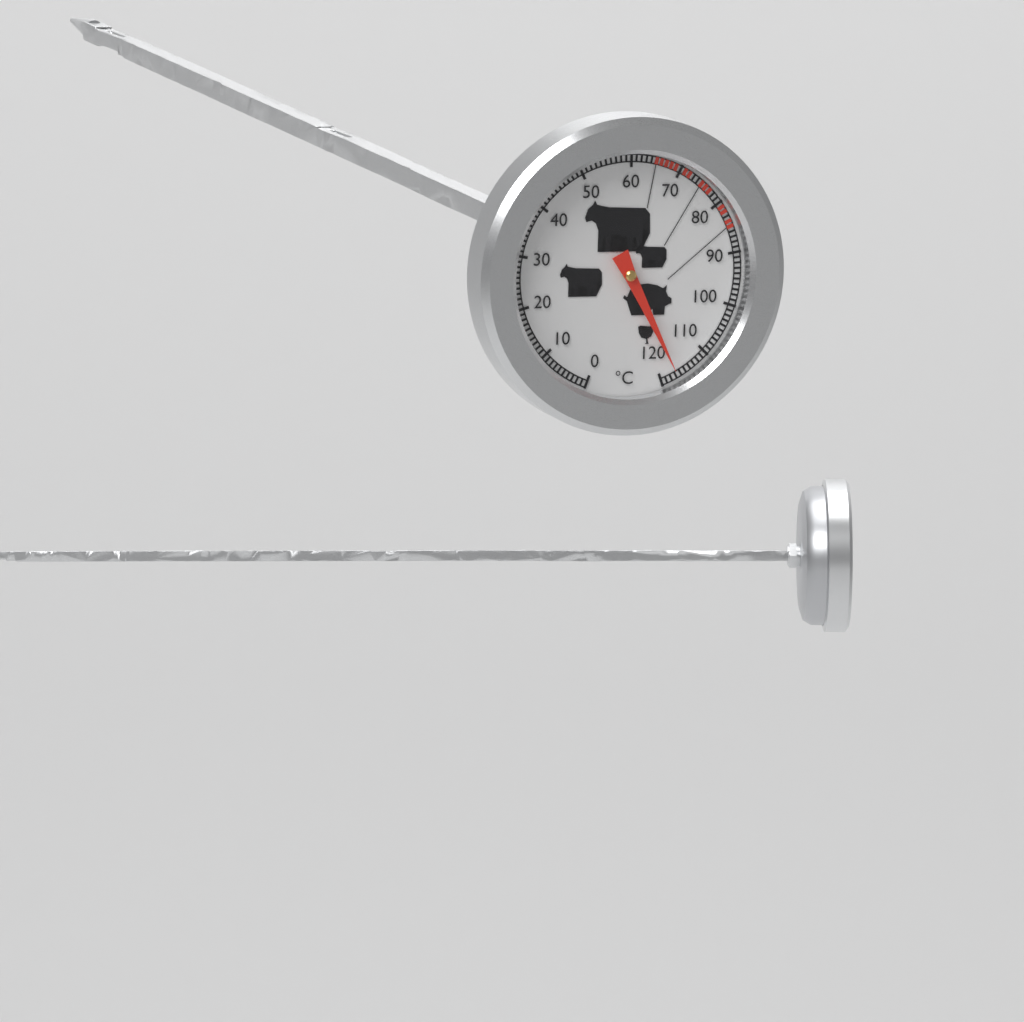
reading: 117 °C
